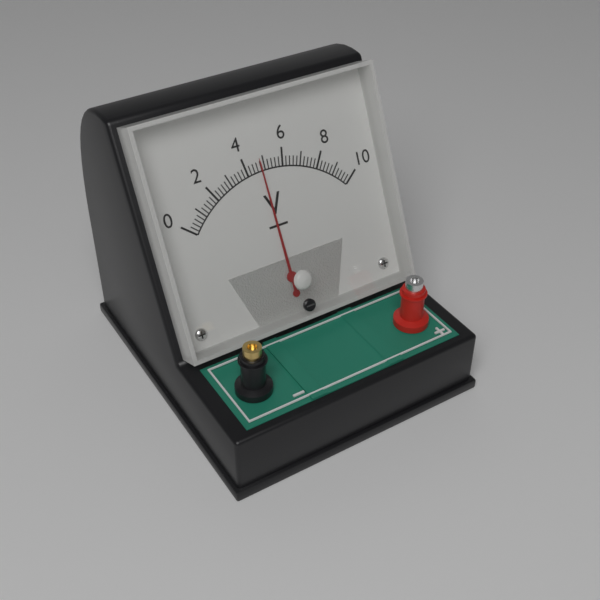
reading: 4.8 V
